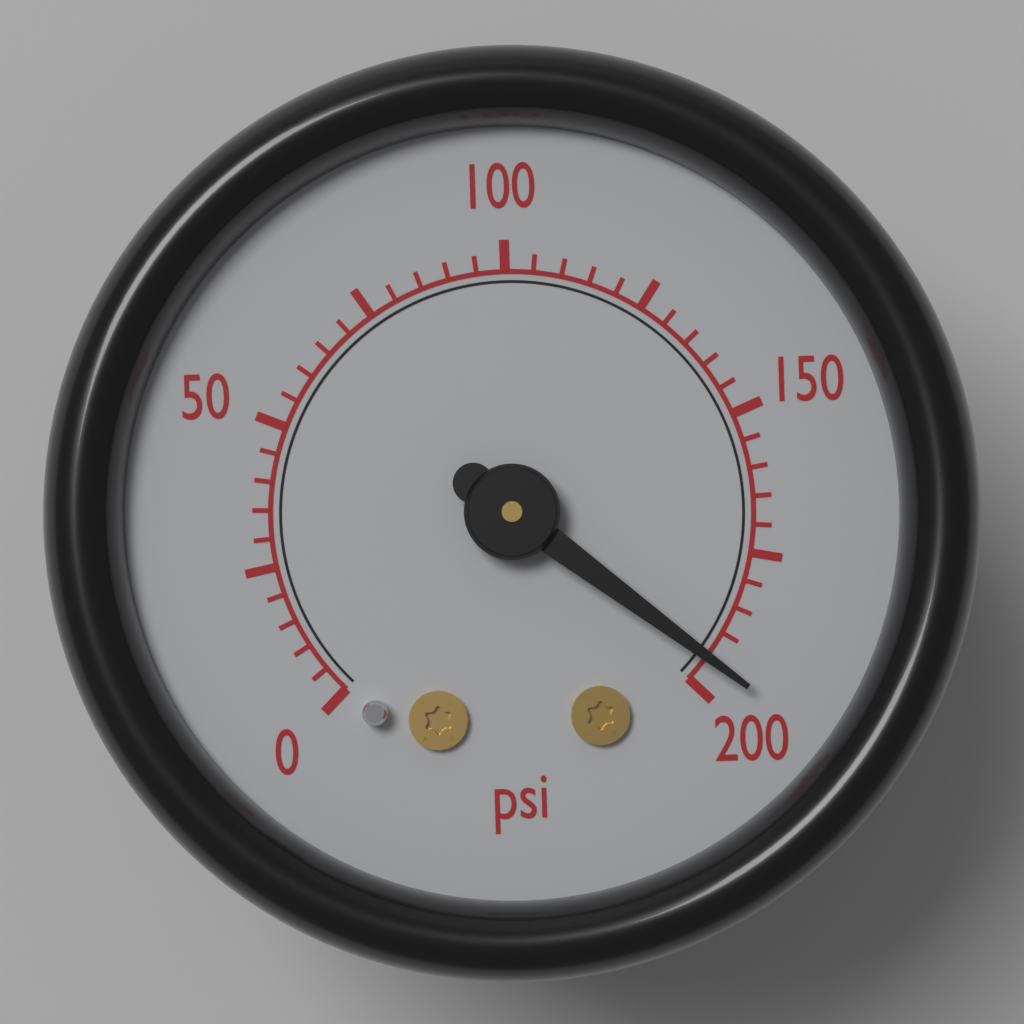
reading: 195 psi
